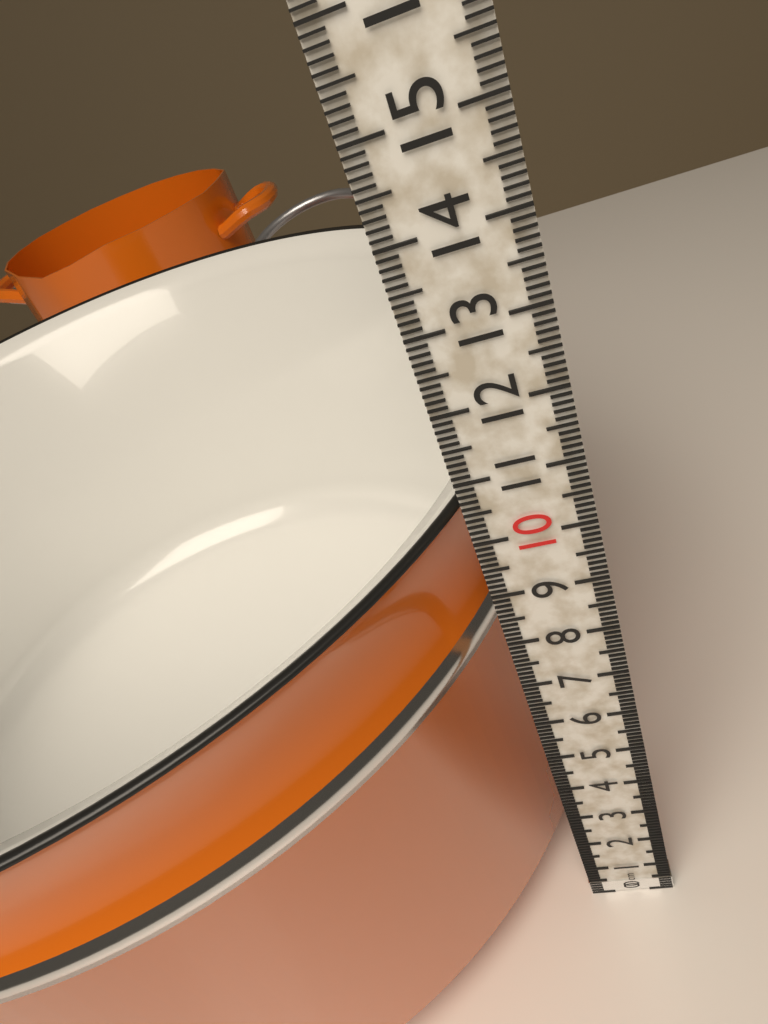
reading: 10.5 cm
